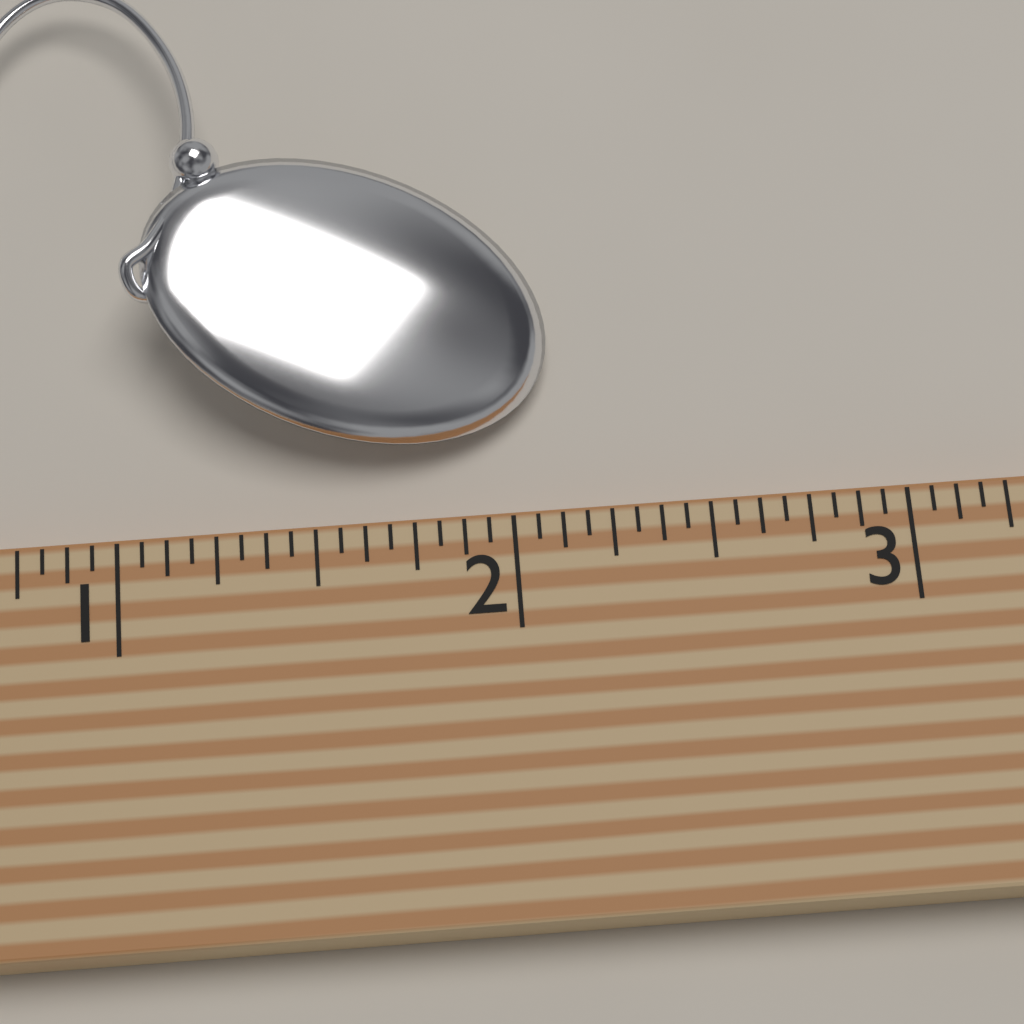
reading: 2.1250 (no unit)
